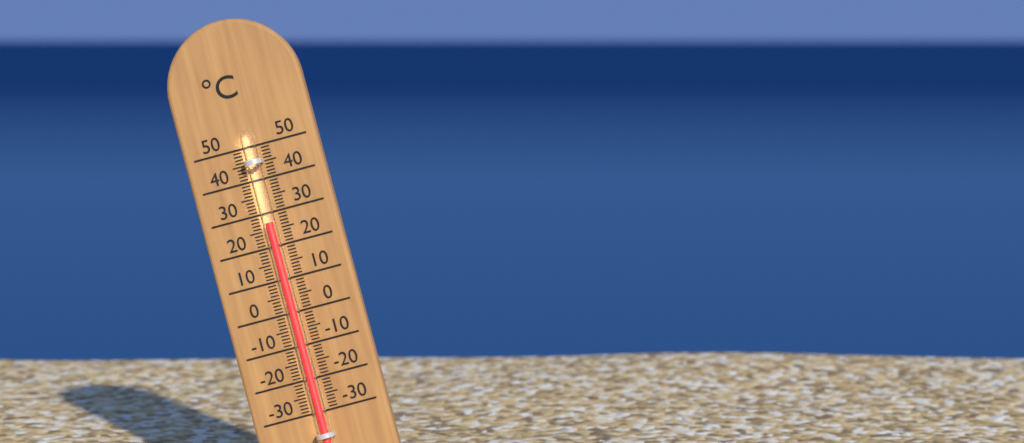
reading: 27 °C
